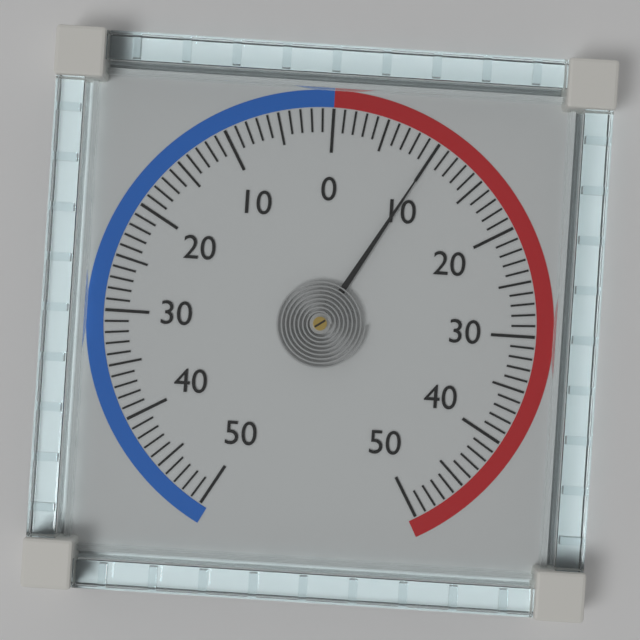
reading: 10 (no unit)
